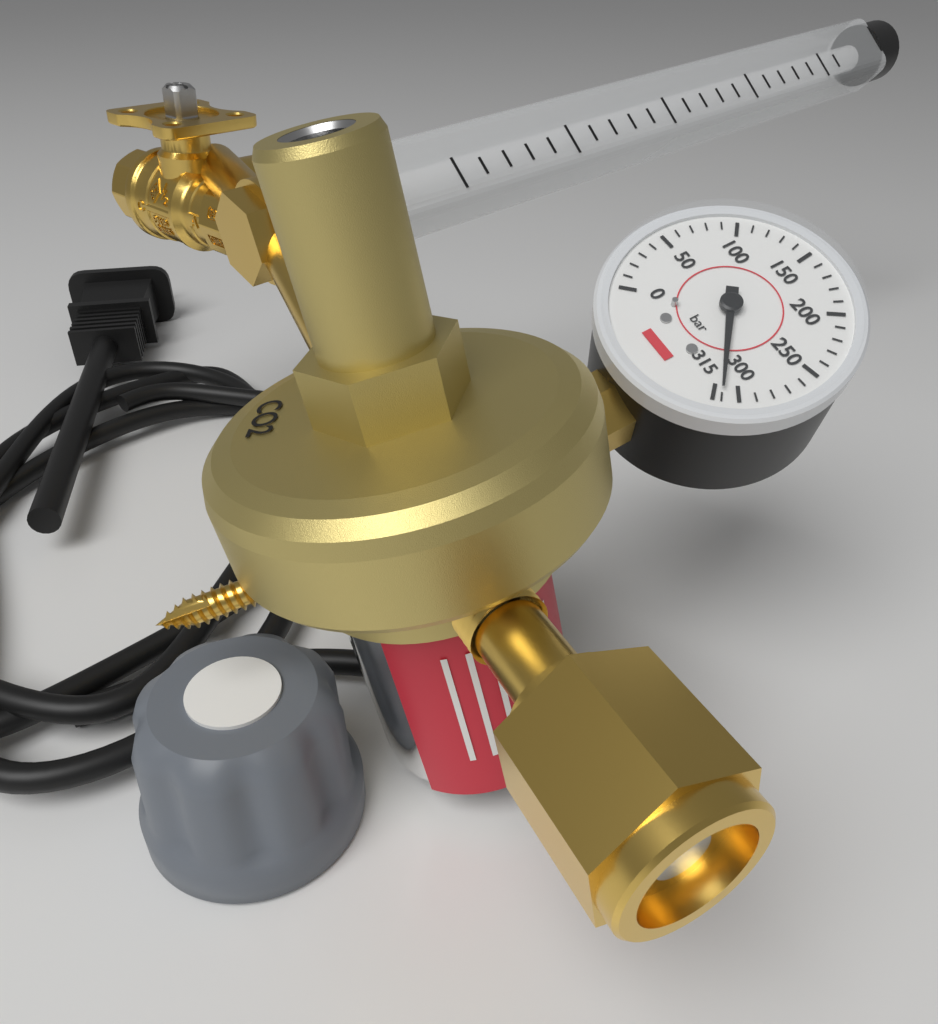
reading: 310 bar
